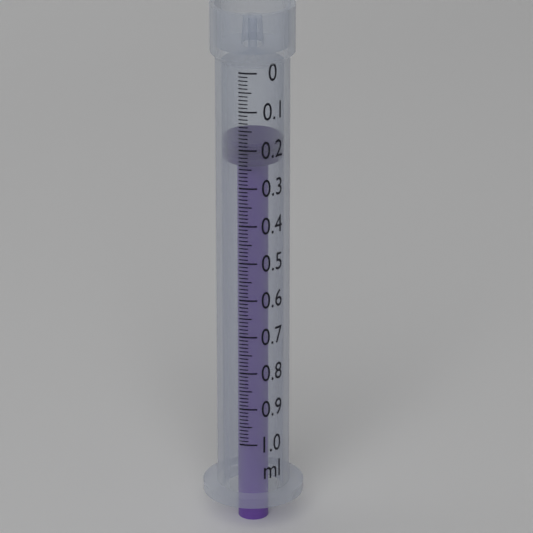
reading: 0.19 ml
